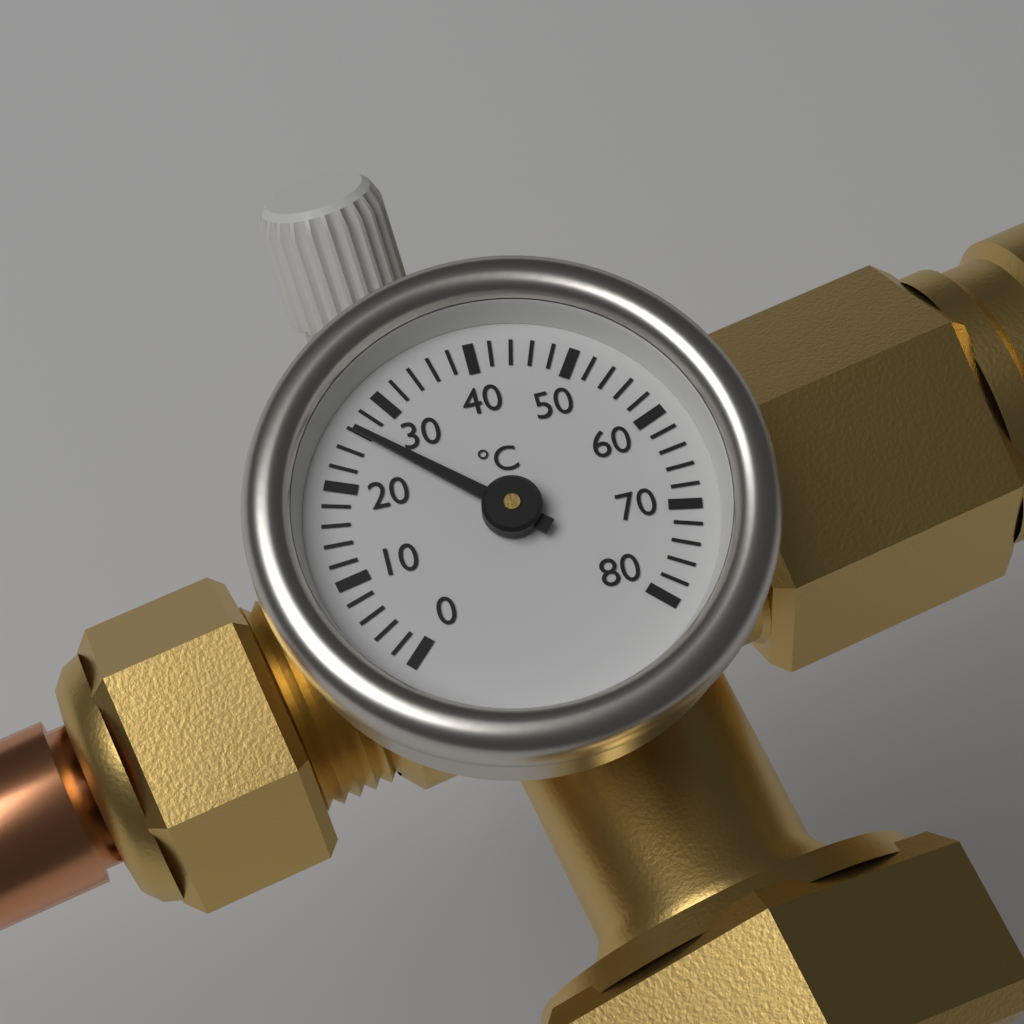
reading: 26 °C
